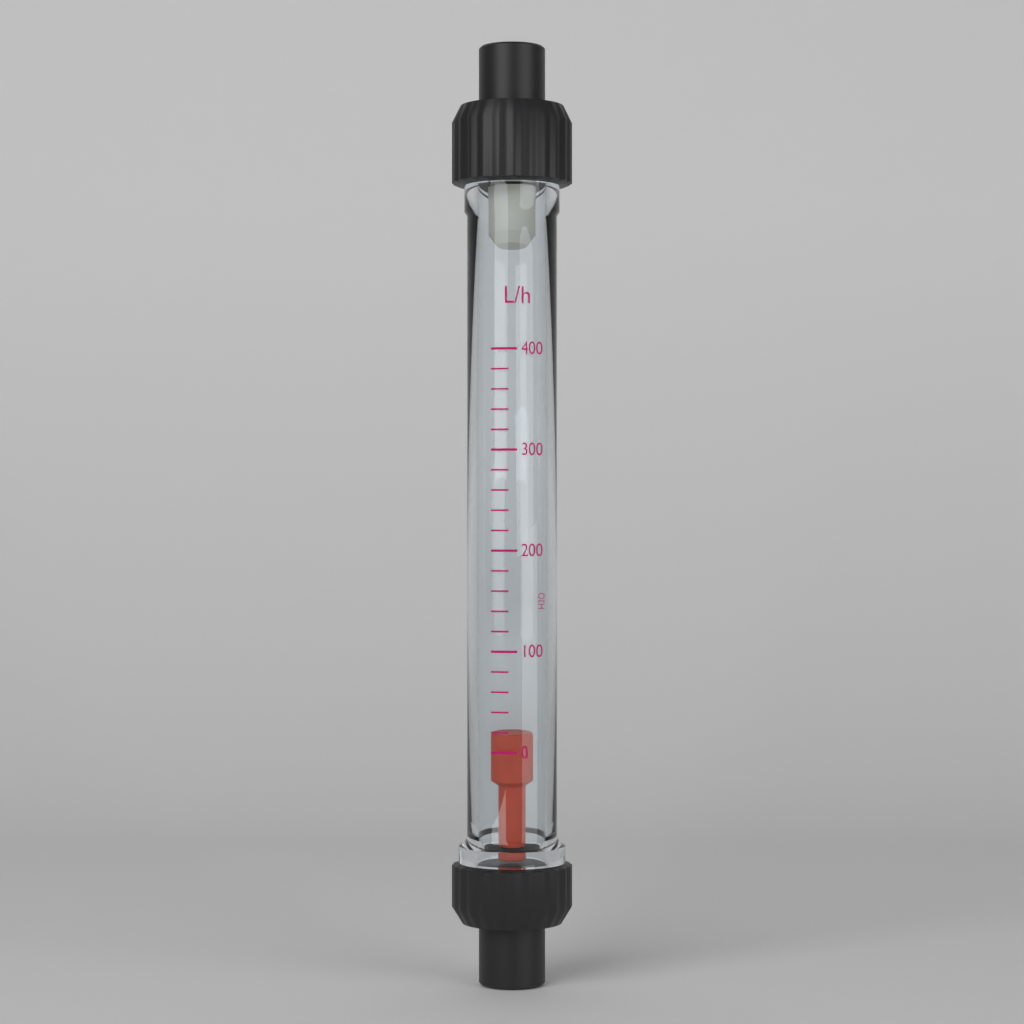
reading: 15 L/h
